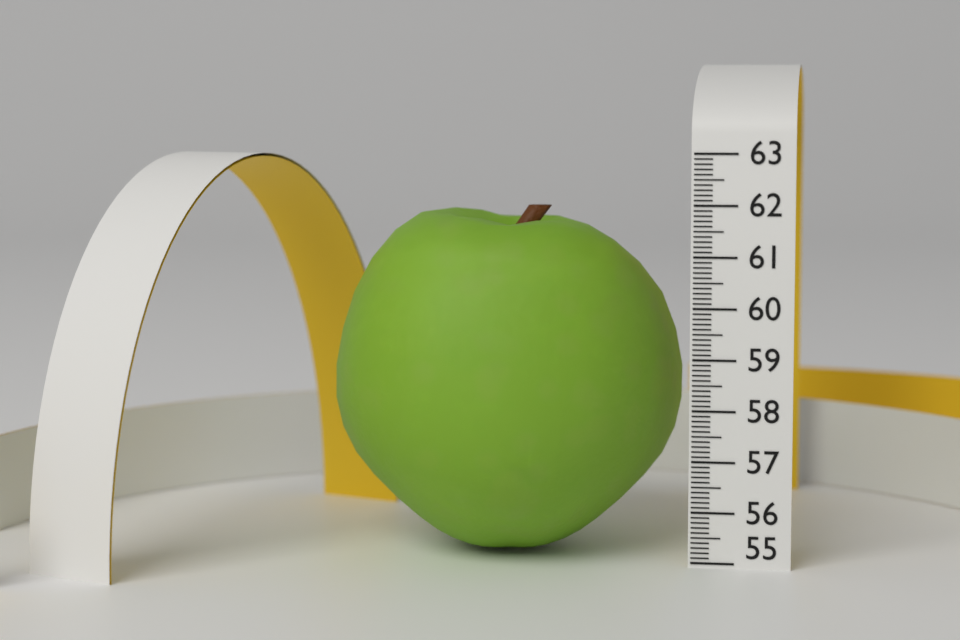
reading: 61.9 (no unit)
